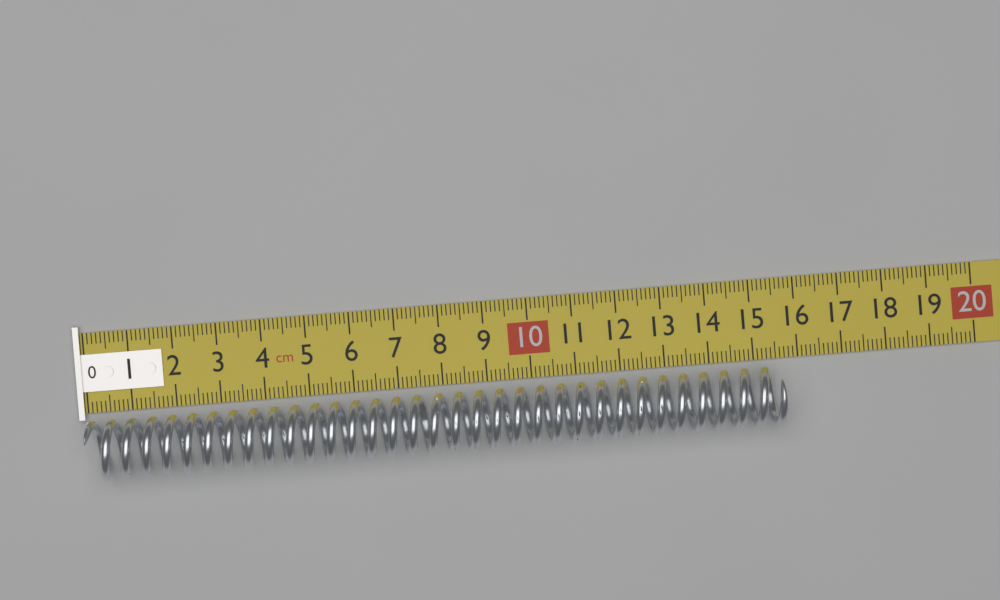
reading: 15.6 cm
